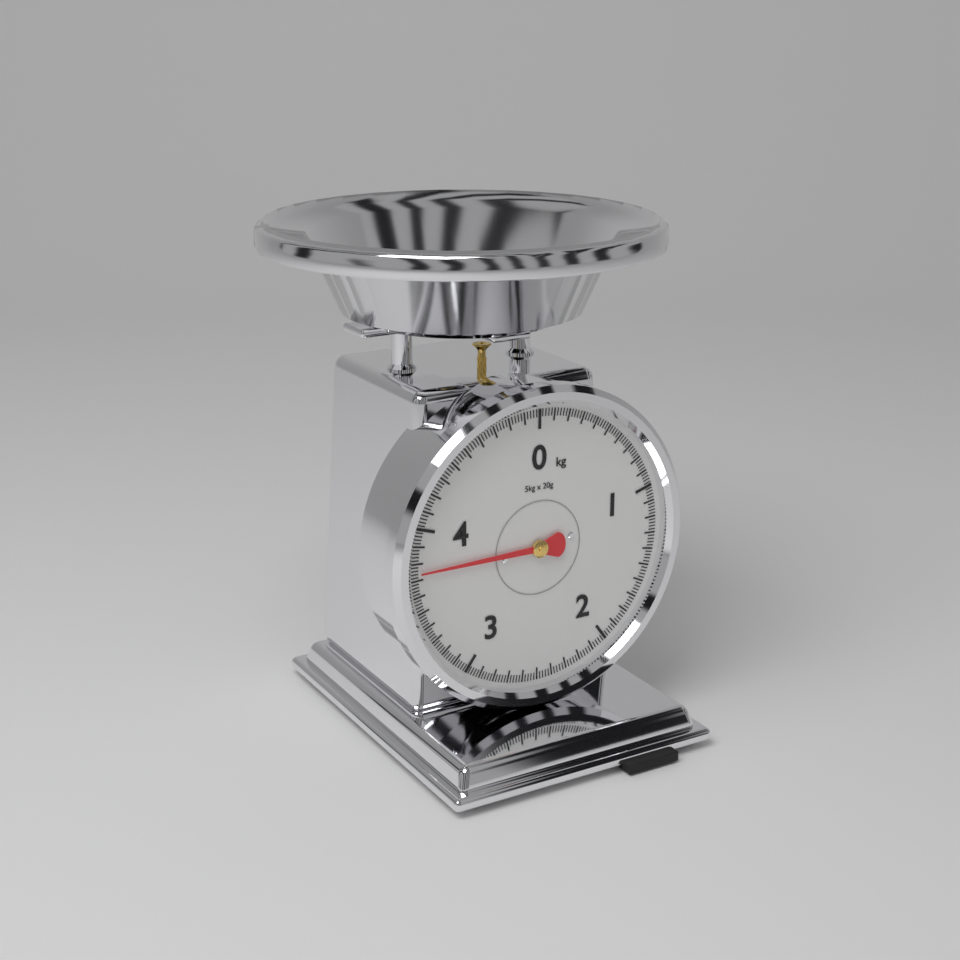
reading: 3.74 kg
